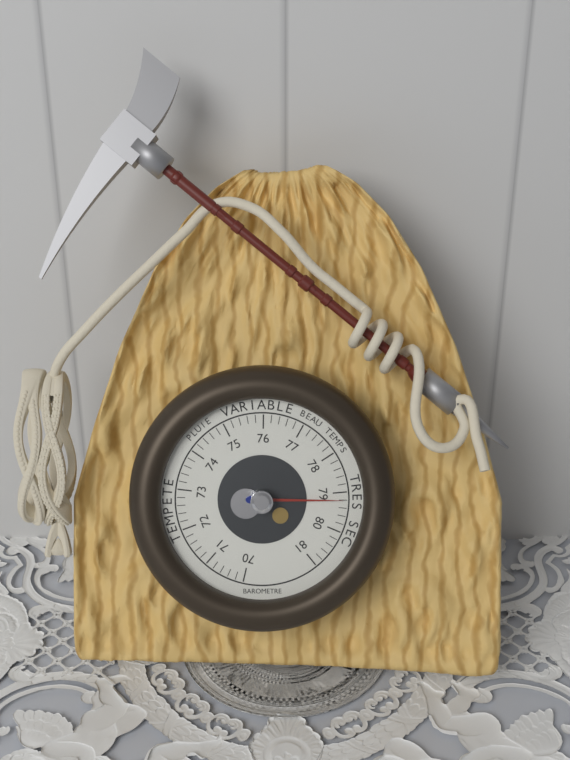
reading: 79.2 (no unit)
